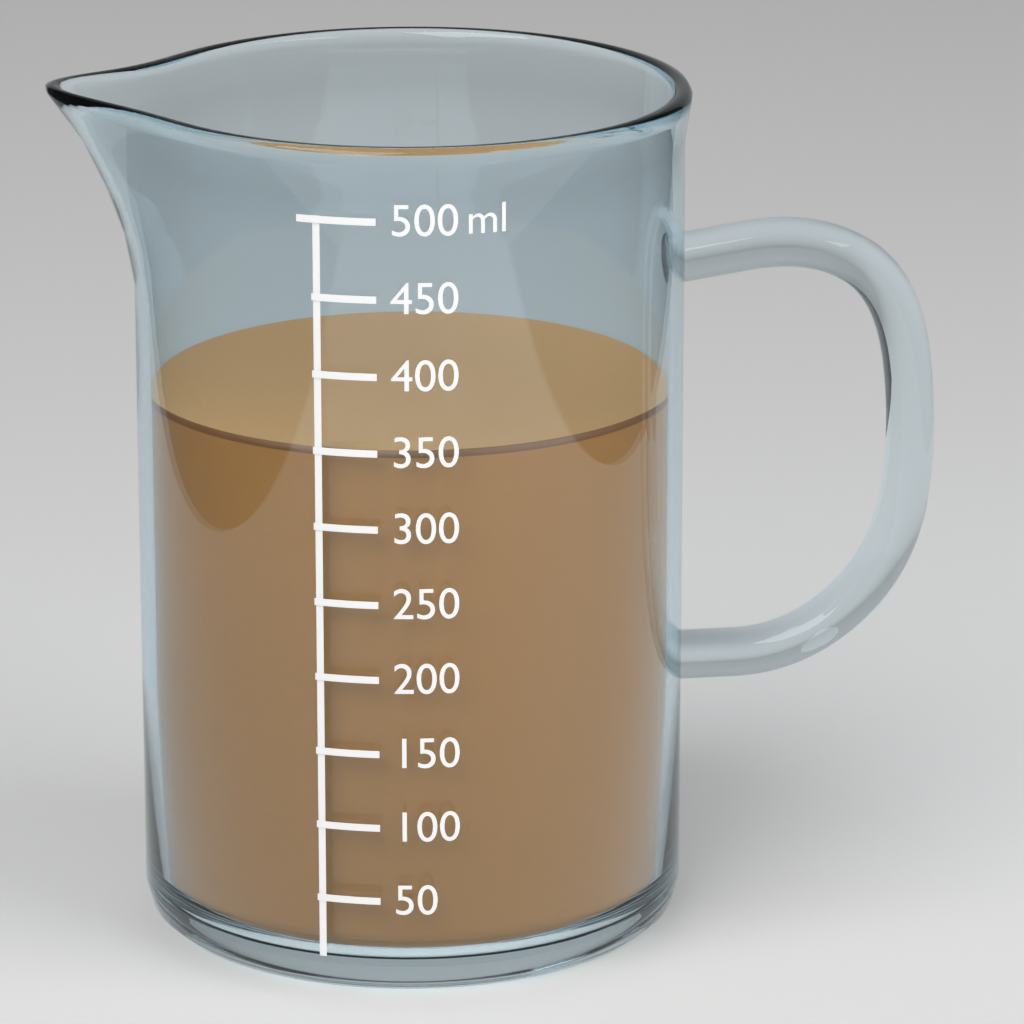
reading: 350 ml
